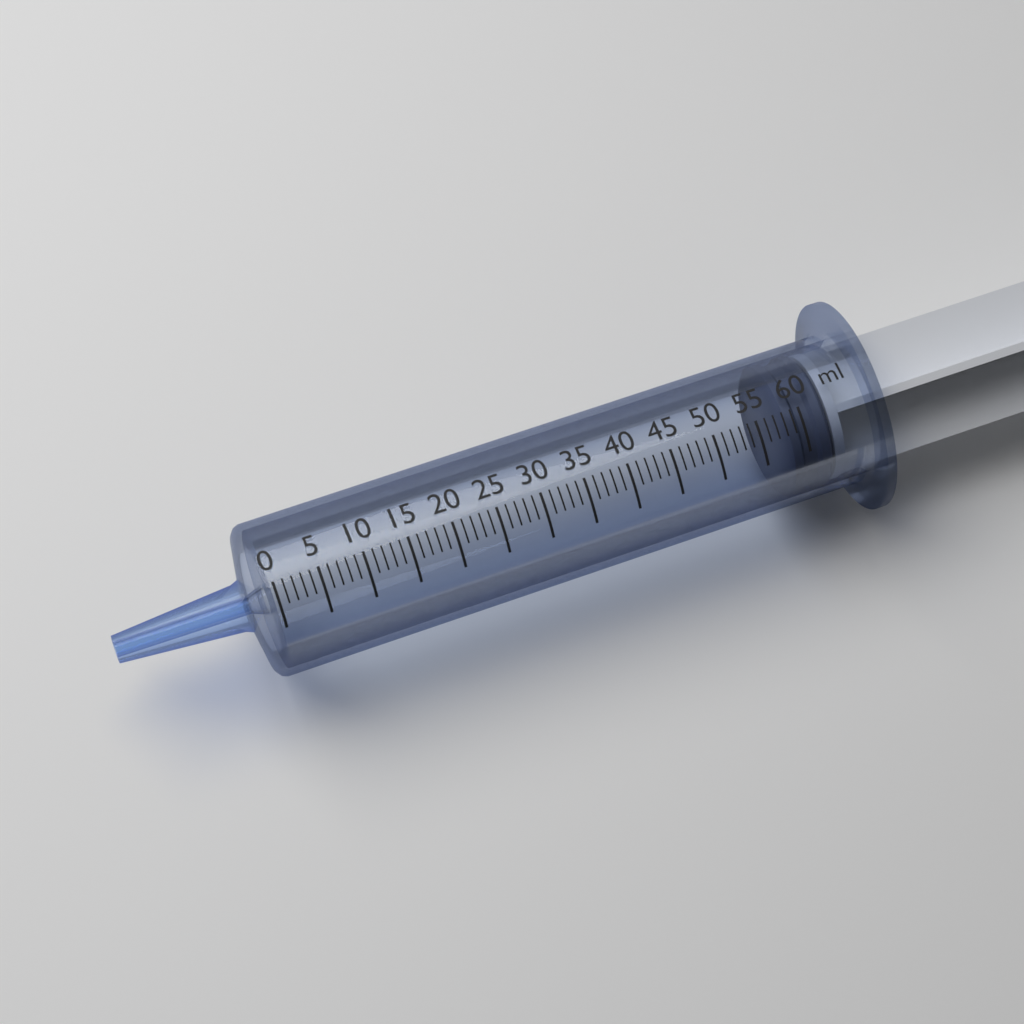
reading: 58 ml
